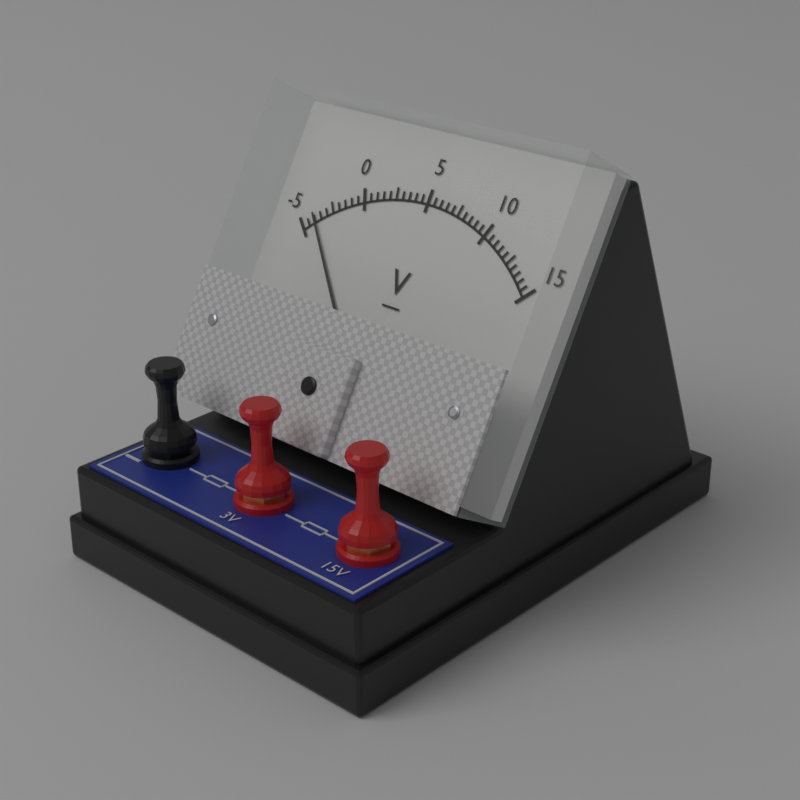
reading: -4.0 V
